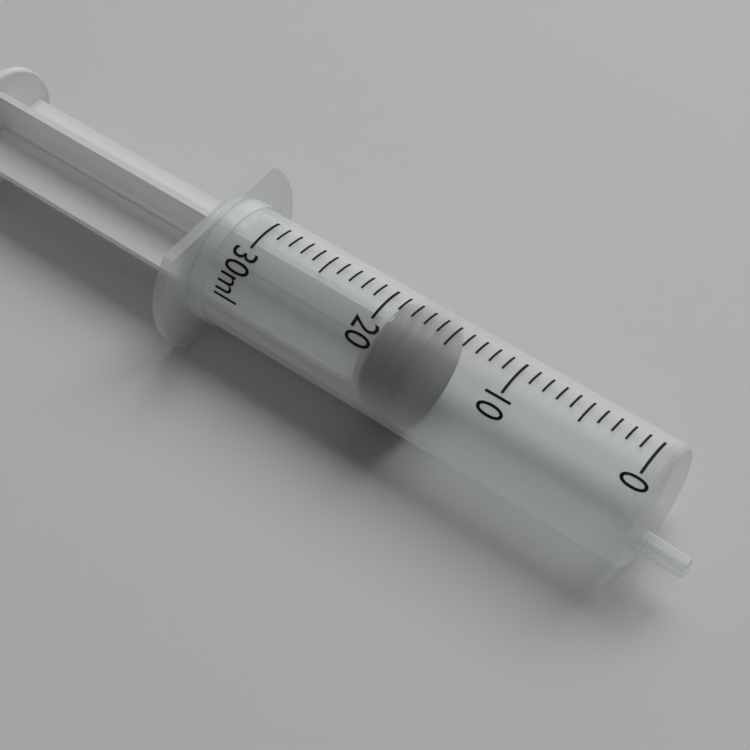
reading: 16 ml
